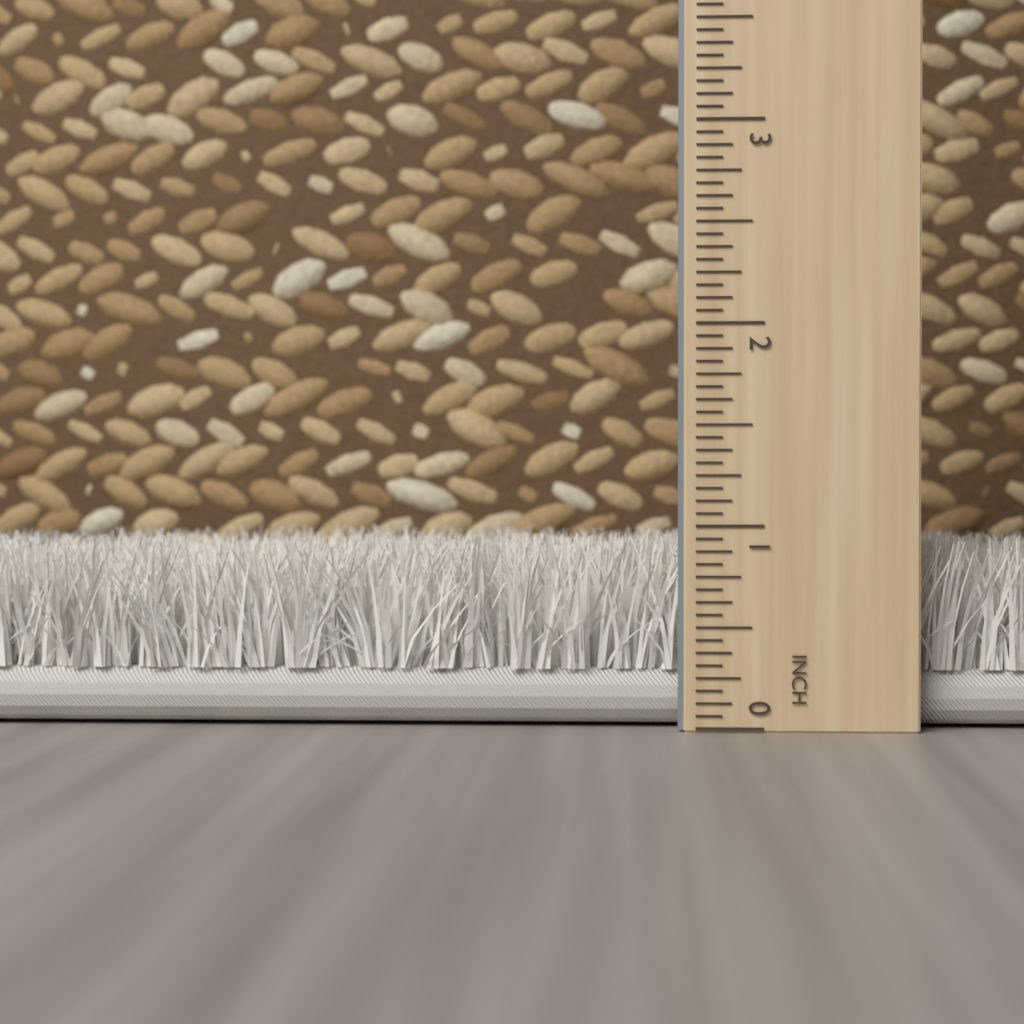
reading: 0.9375 inch
